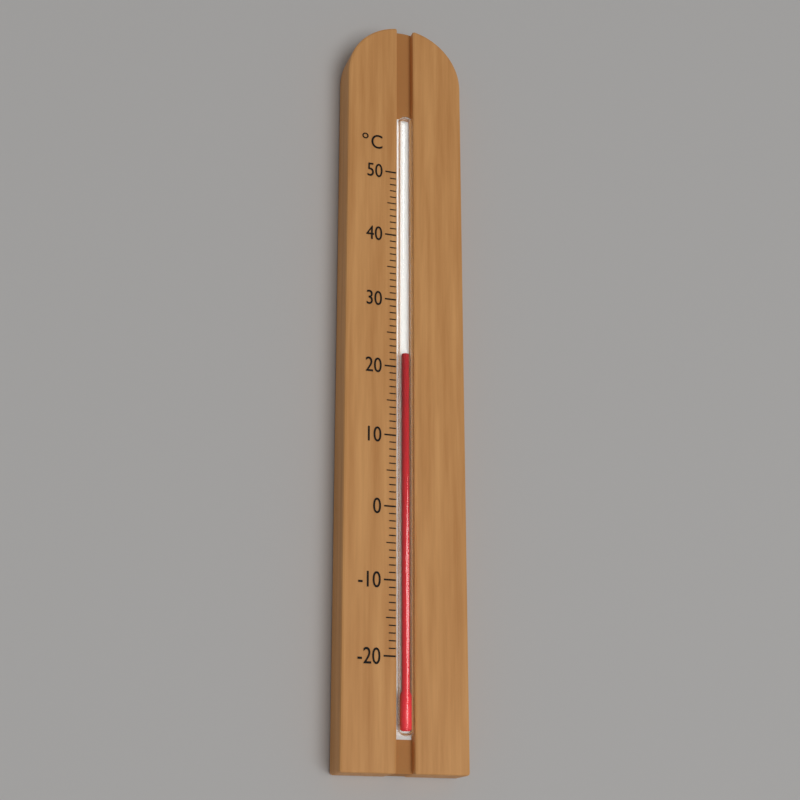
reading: 22 °C
